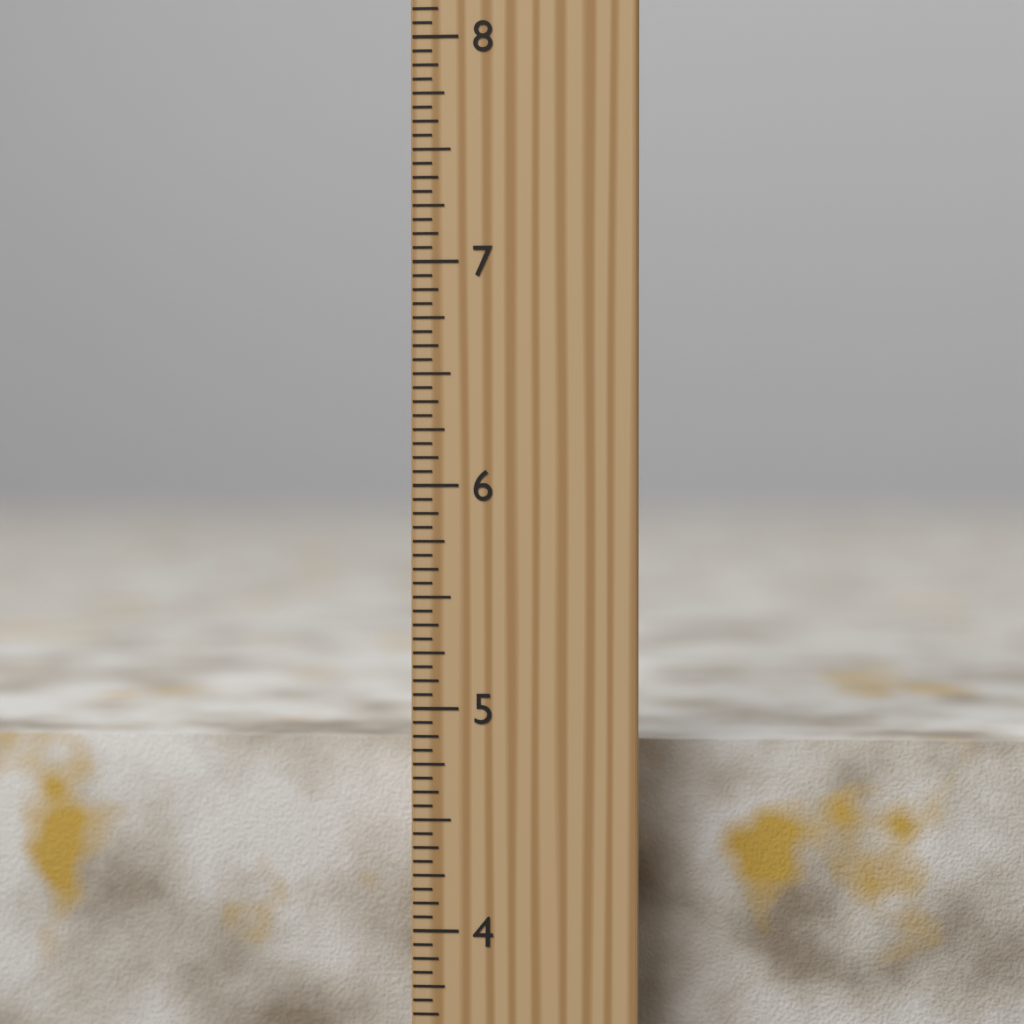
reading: 4.8125 inch
